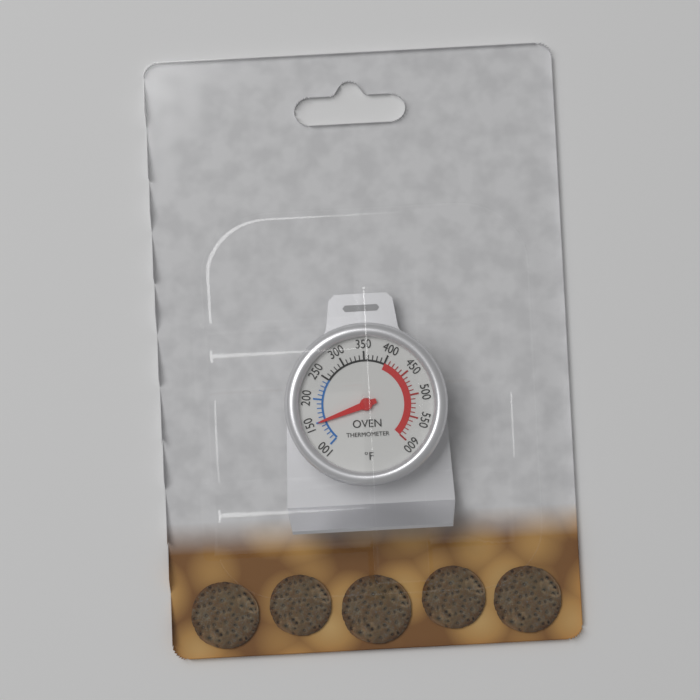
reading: 150 °F
